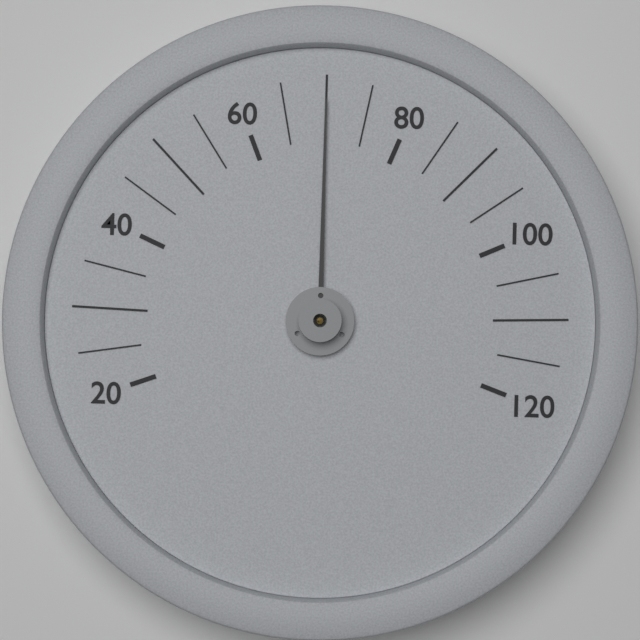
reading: 70 (no unit)
